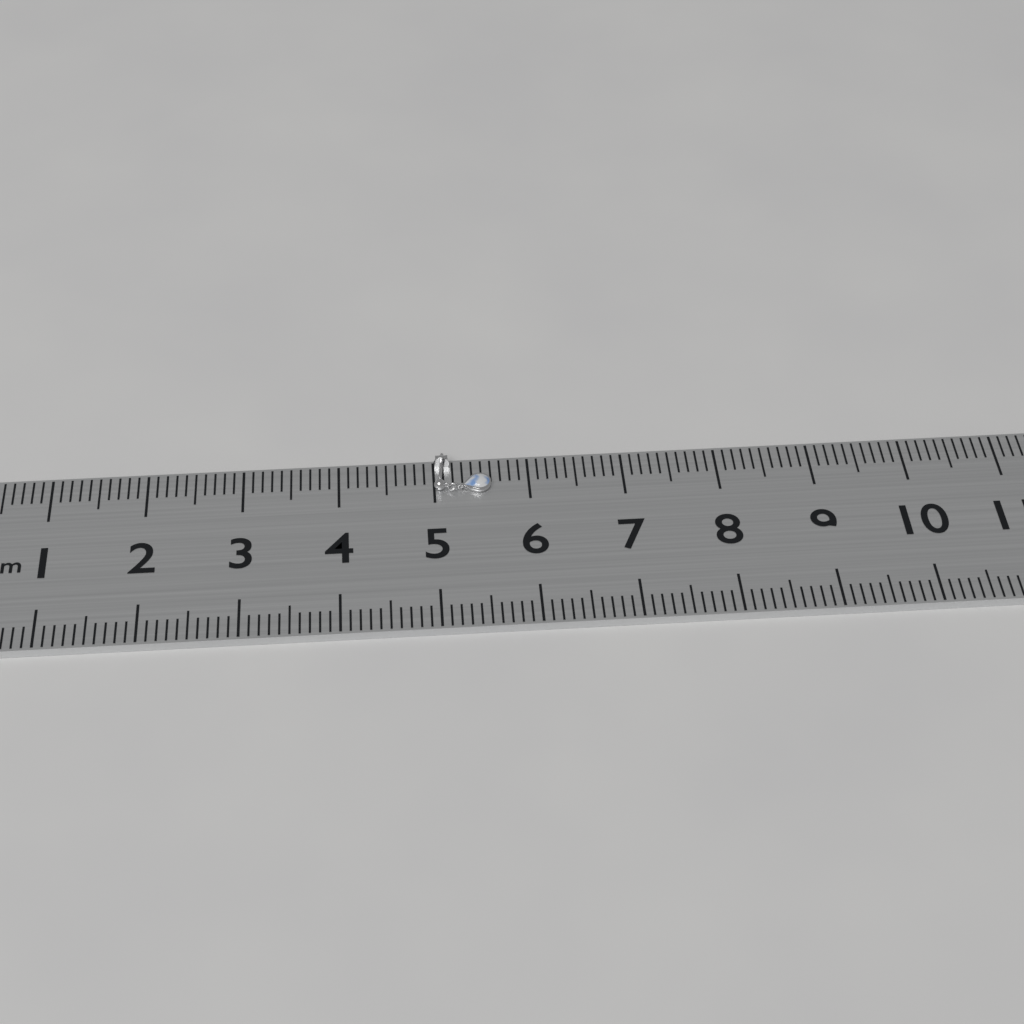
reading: 5.6 cm
